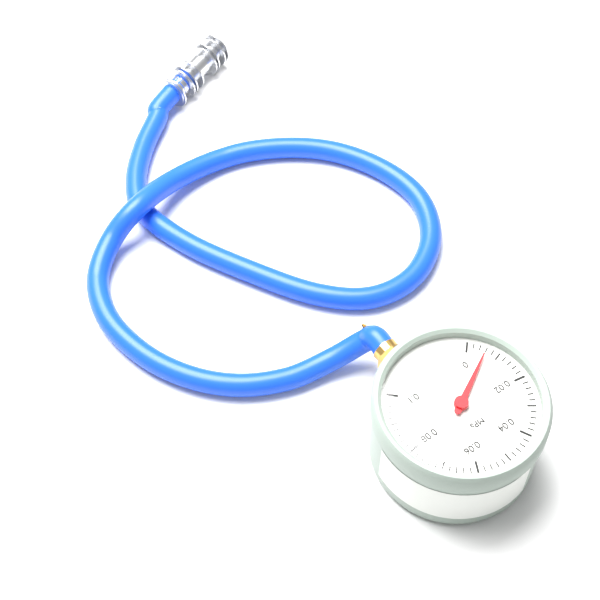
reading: 0.006 MPa
